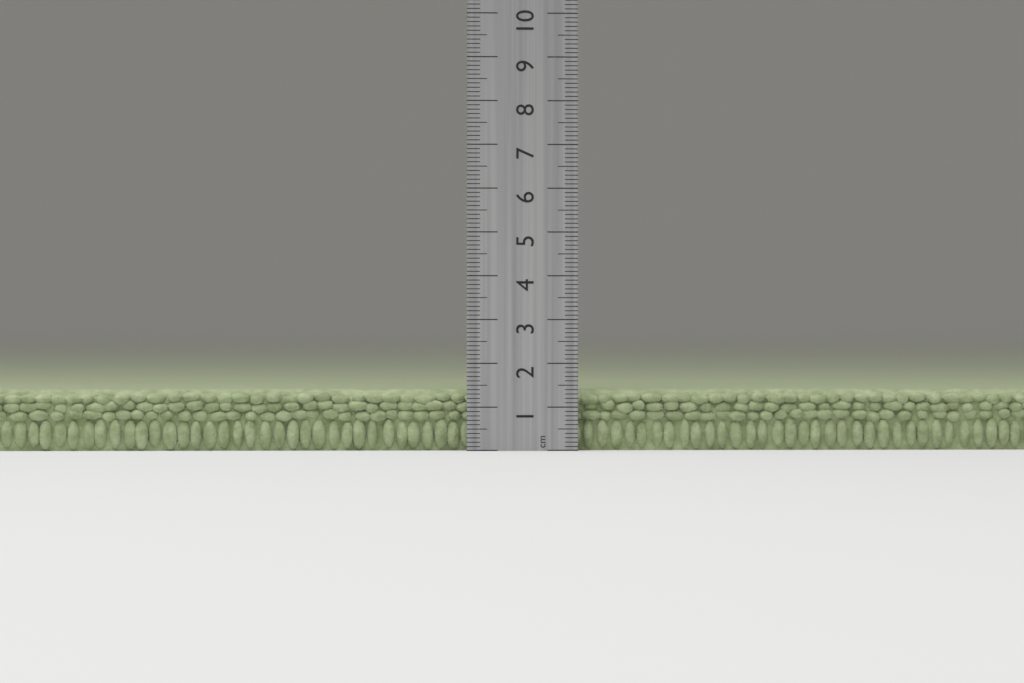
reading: 1.4 cm
